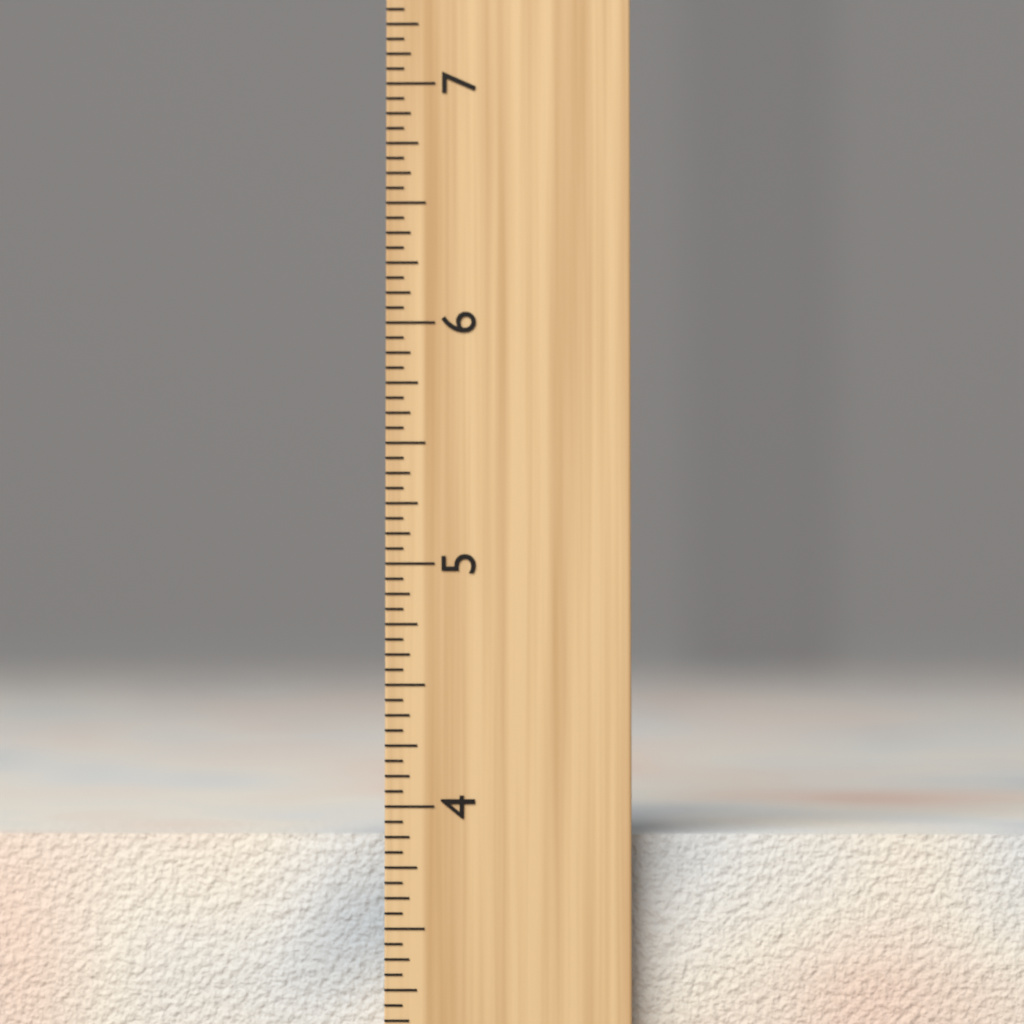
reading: 3.8750 inch
